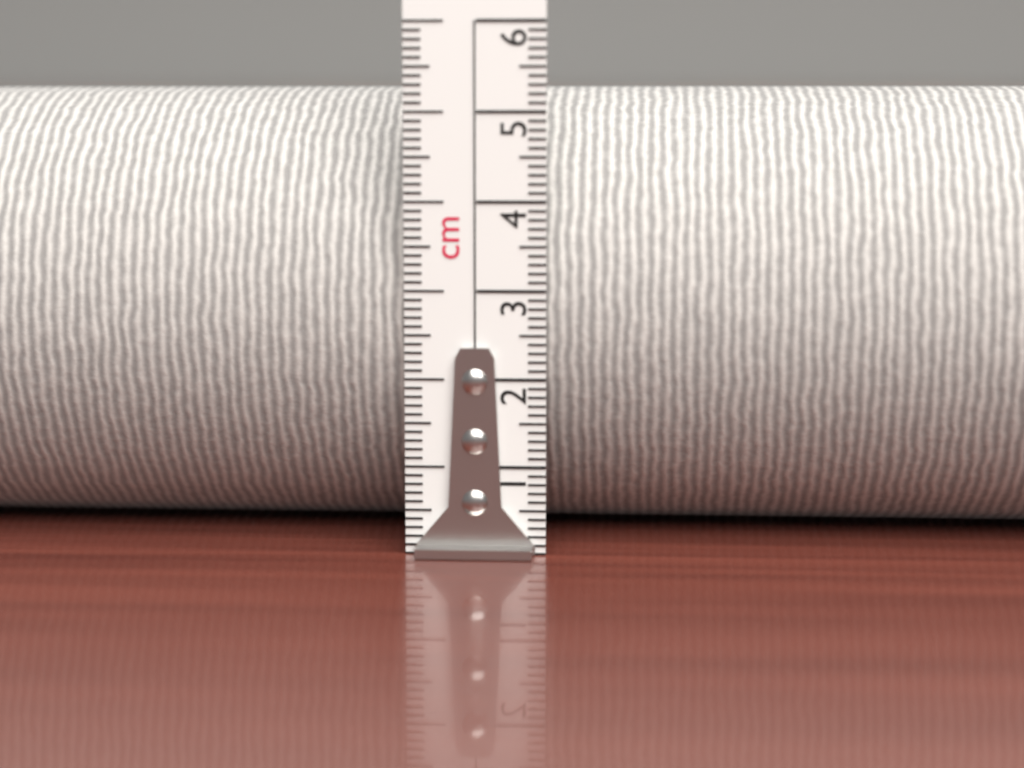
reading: 5.3 cm
